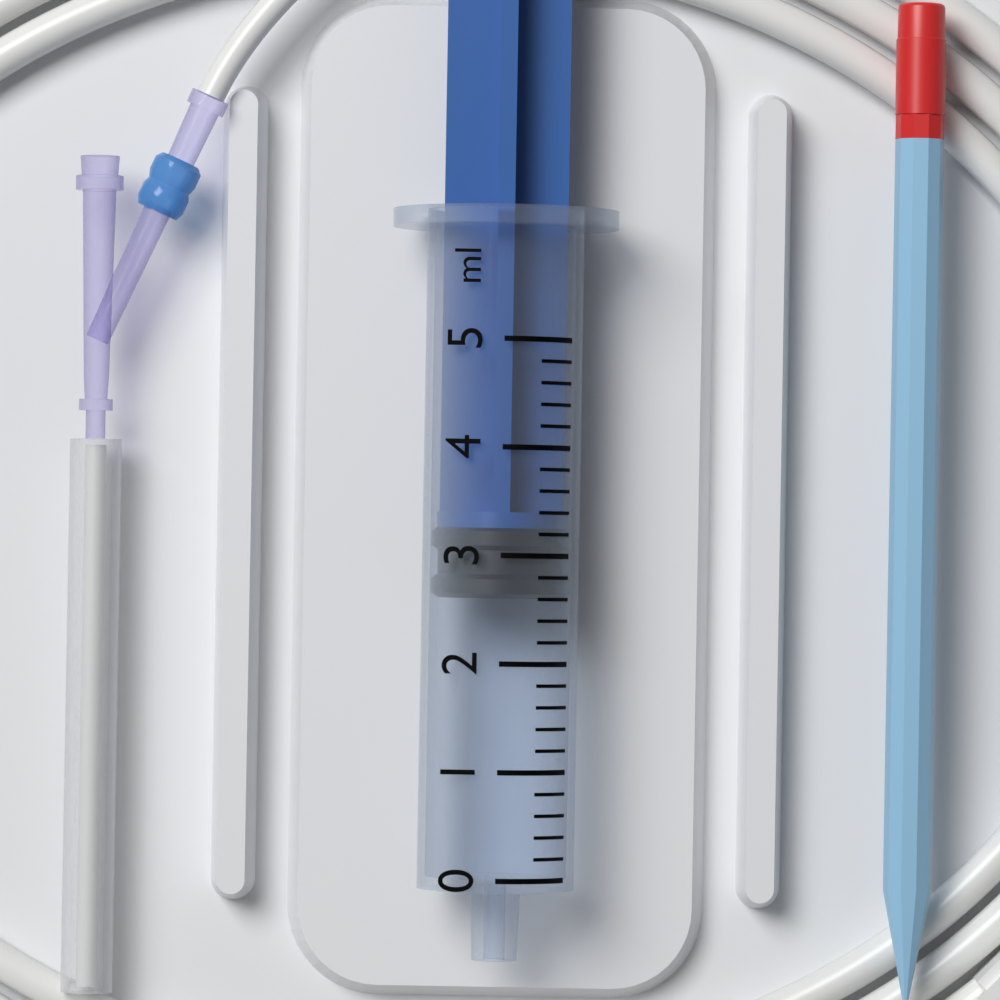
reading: 2.6 ml
